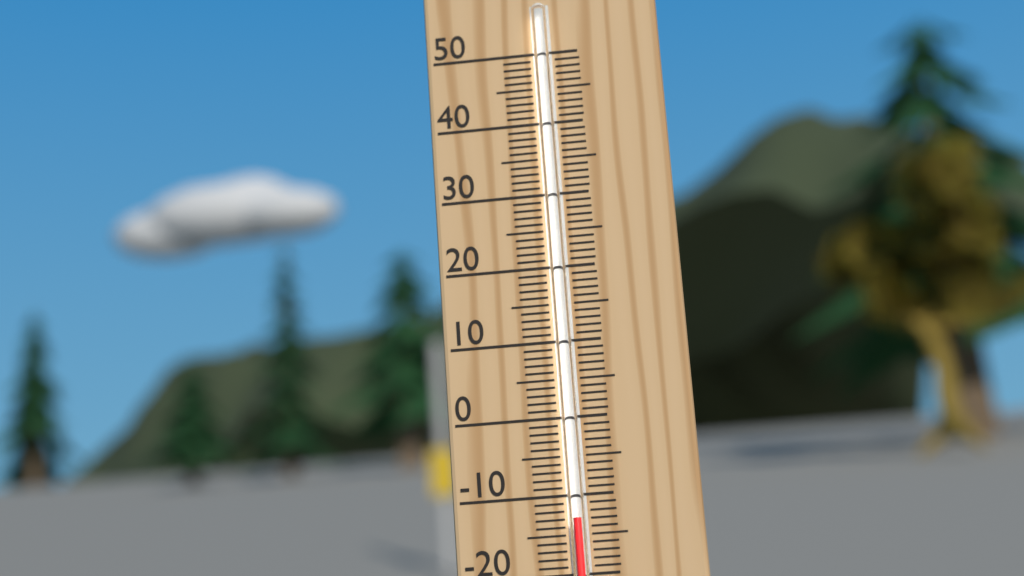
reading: -13 °C
